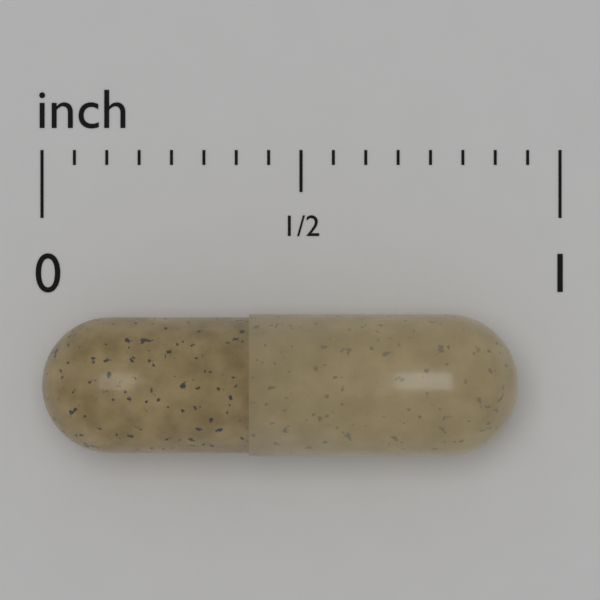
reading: 0.9200 inch
